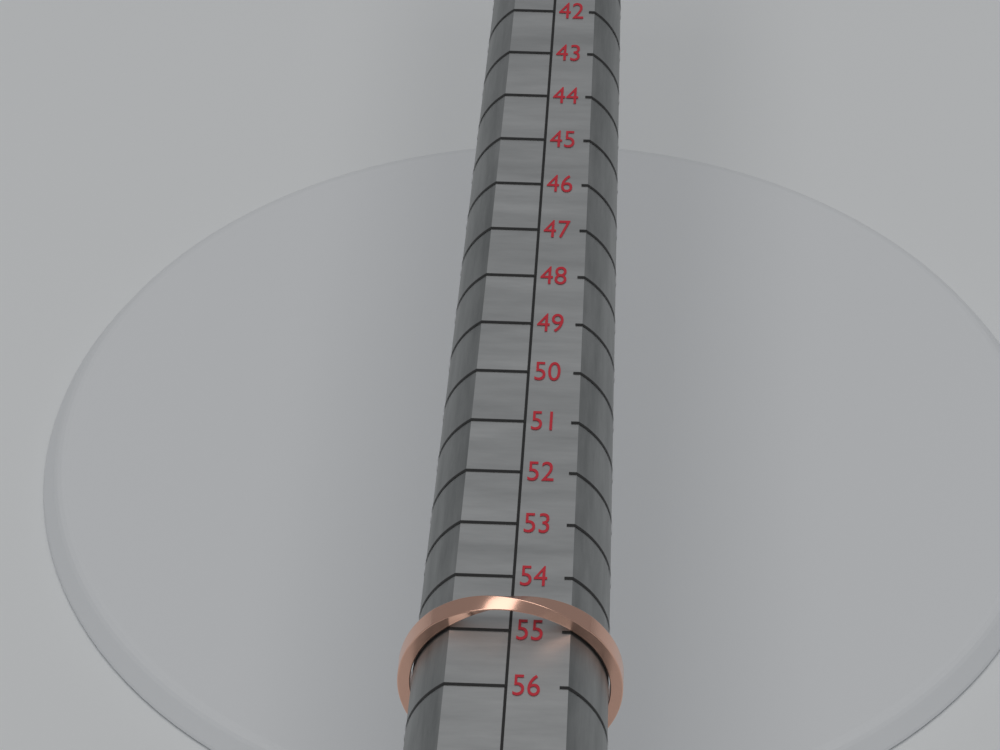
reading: 55 (no unit)
